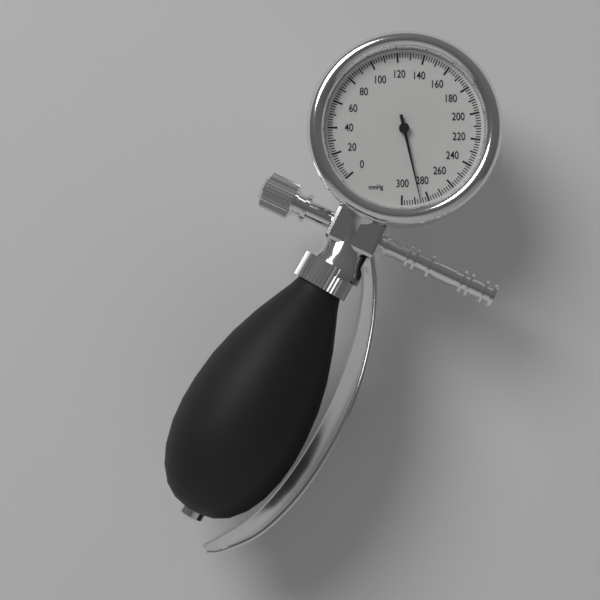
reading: 286 mmHg
